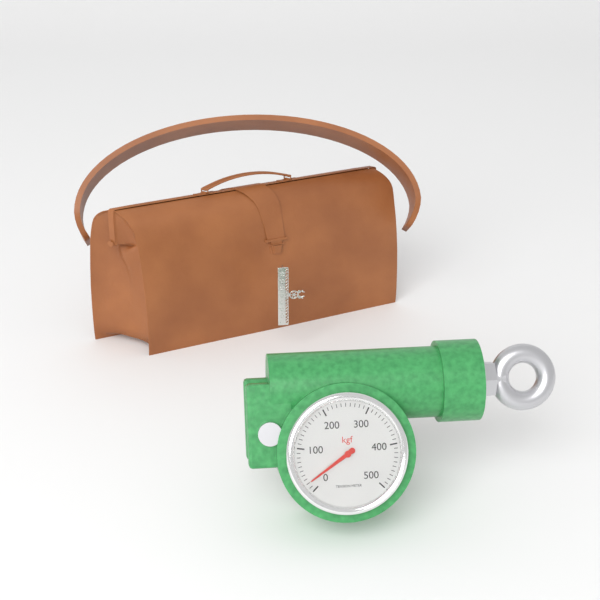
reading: 20 kgf
